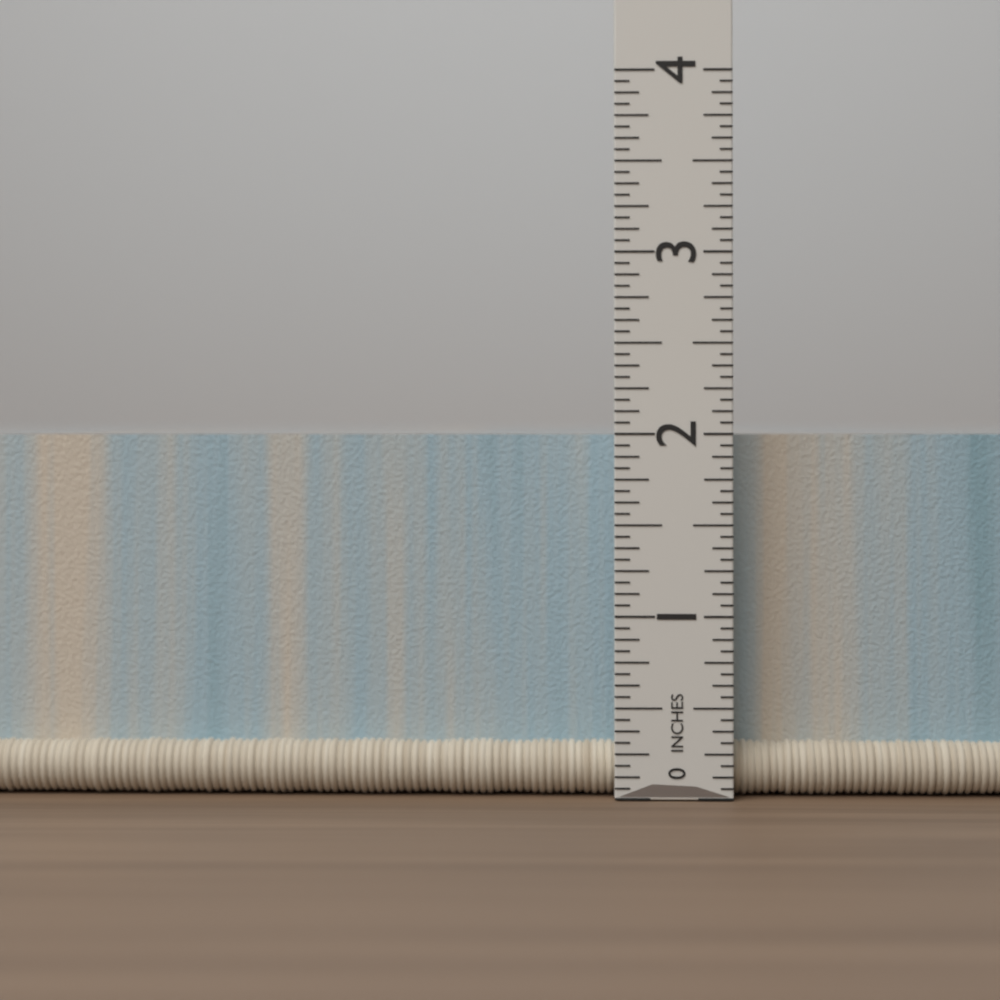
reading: 2.0000 in
